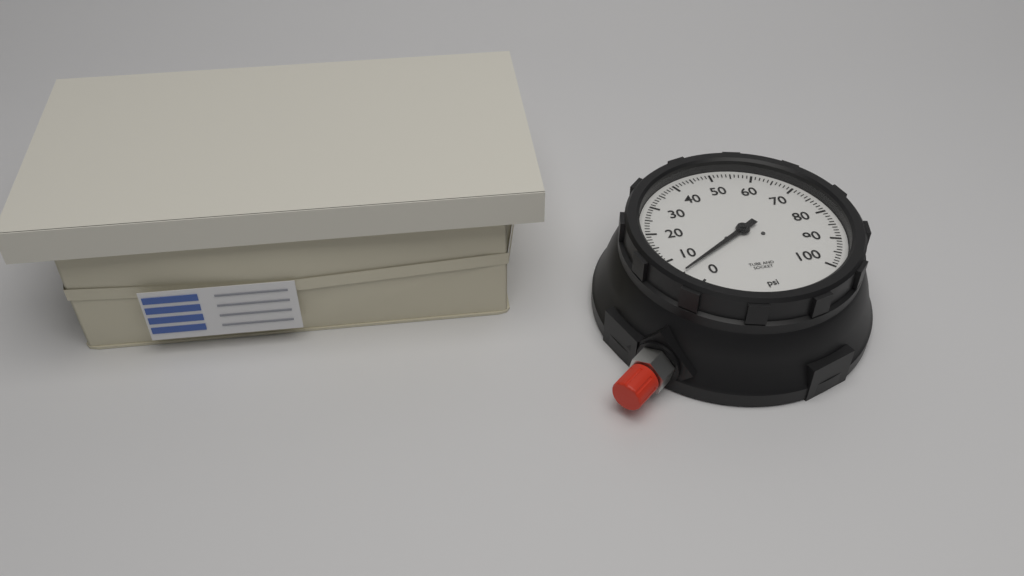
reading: 5 psi
